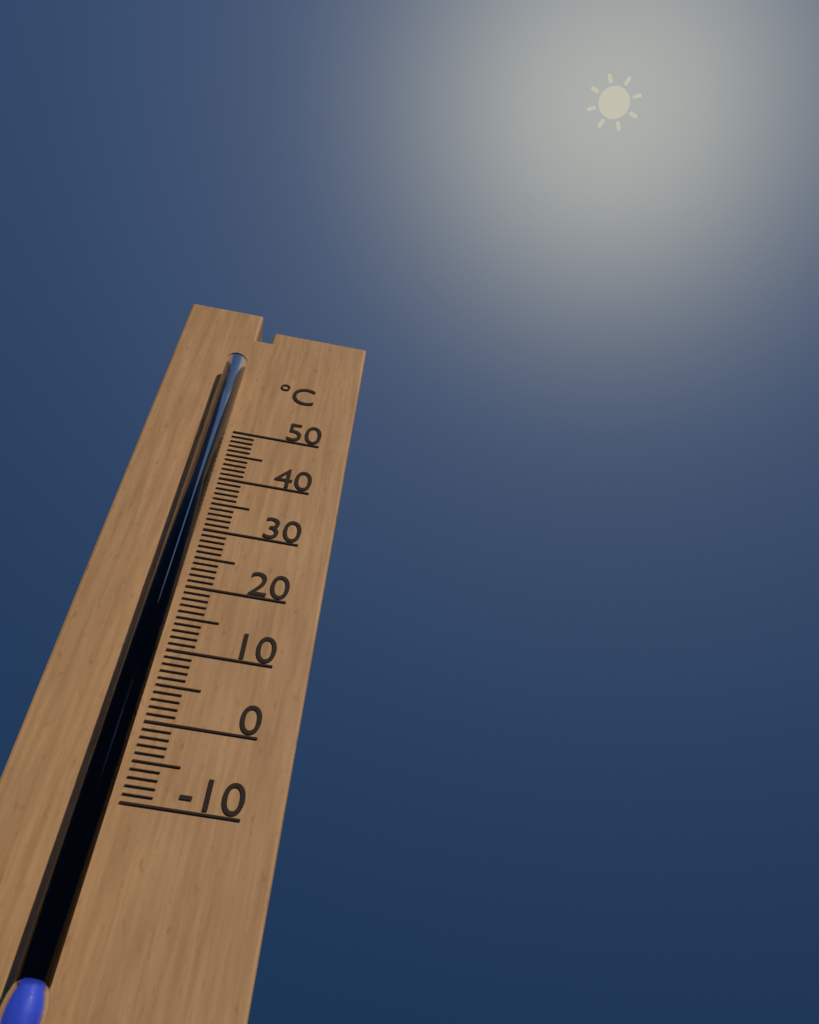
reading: 45 °C
